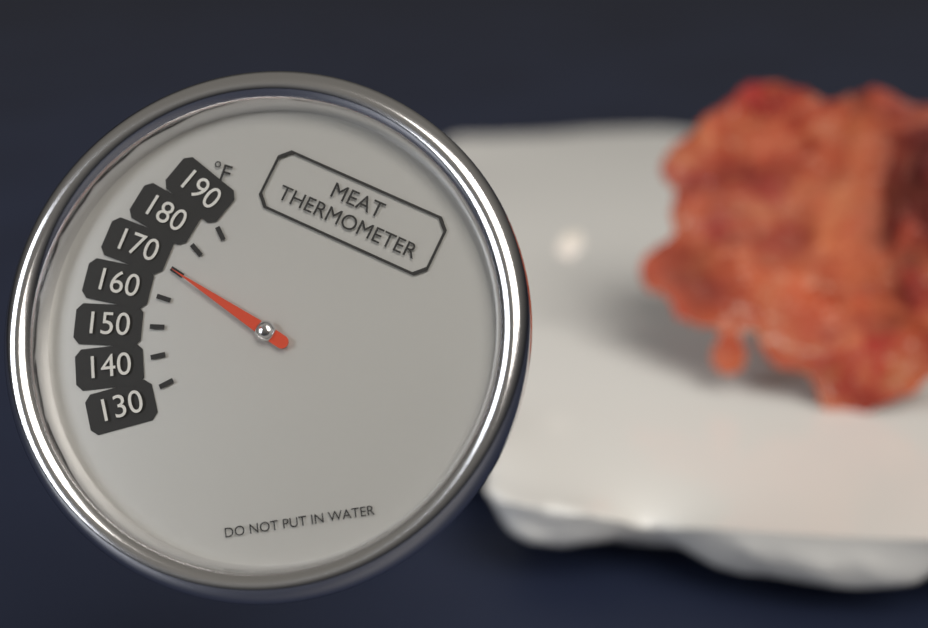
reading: 170 °F
